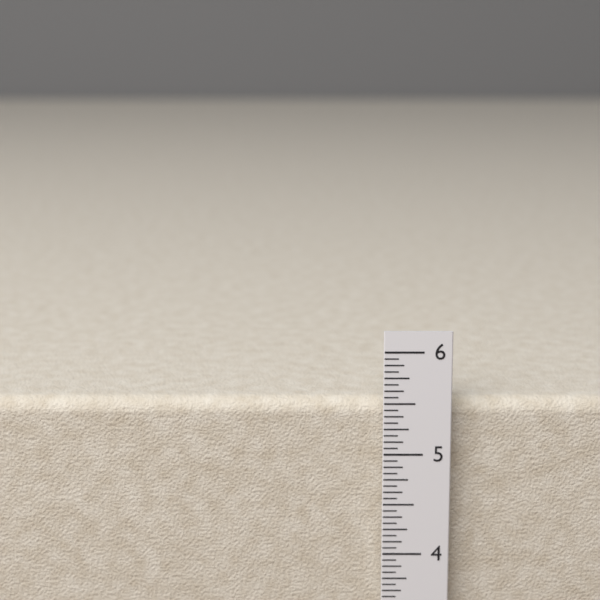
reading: 5.5000 in
